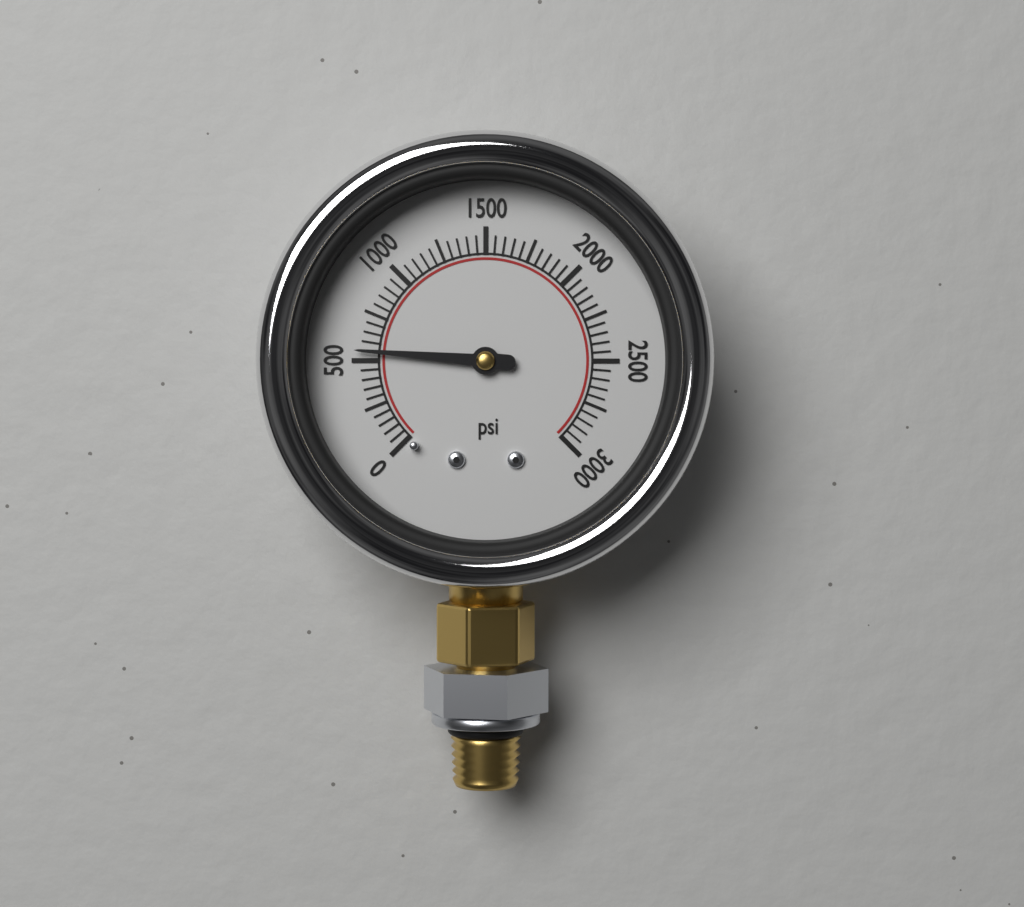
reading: 550 psi
